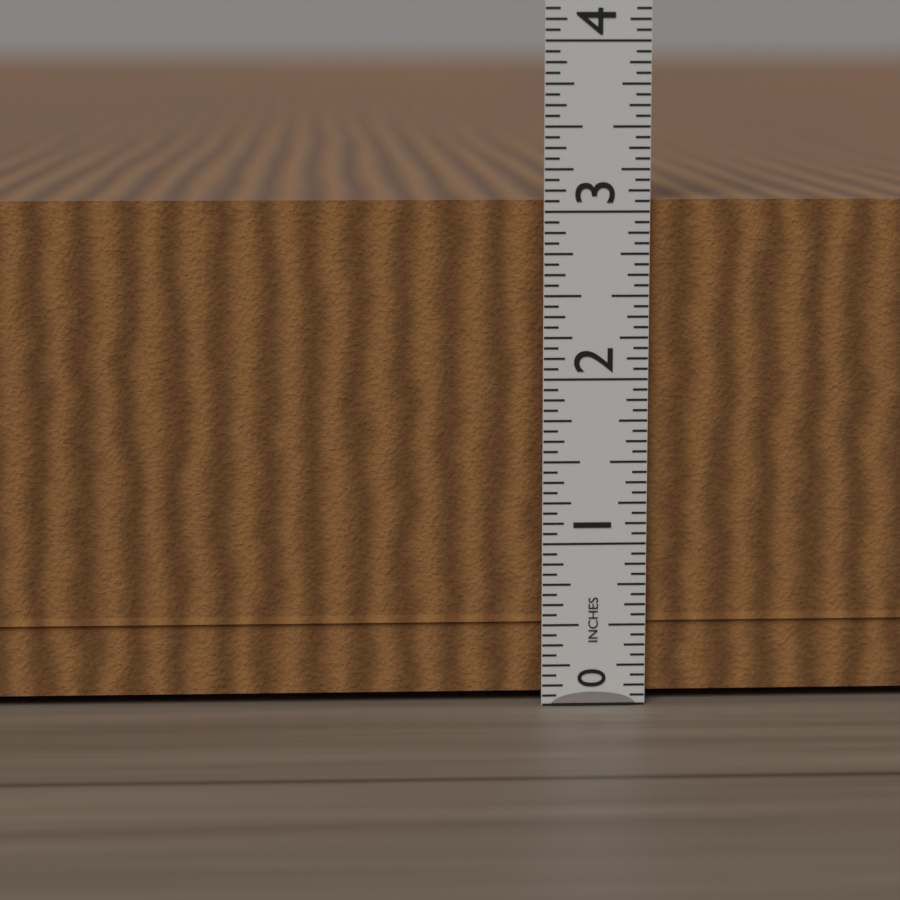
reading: 3.1250 in
